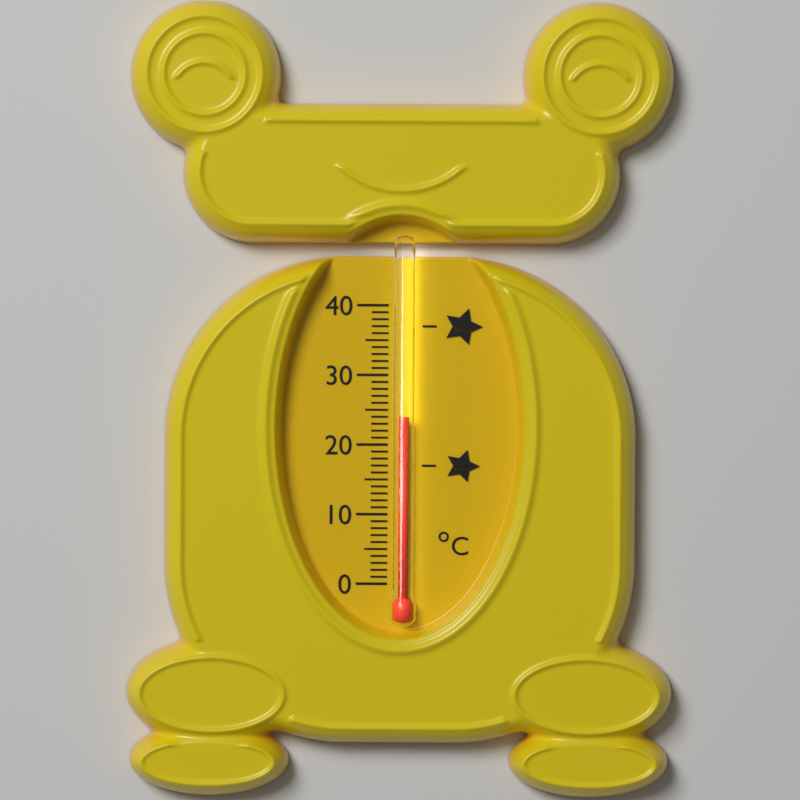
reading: 24 °C
